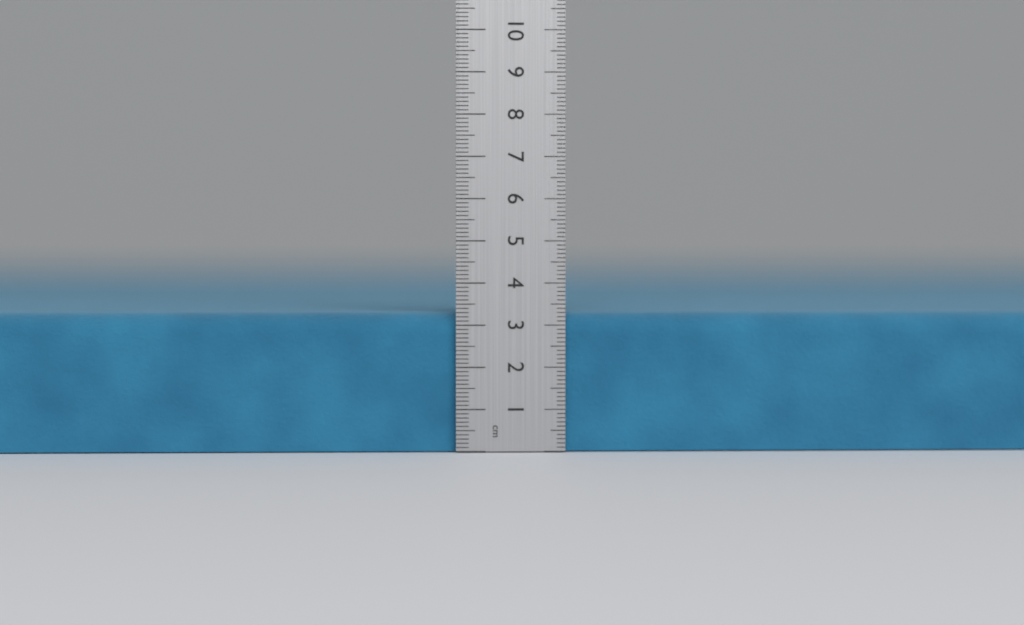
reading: 3.3 cm
